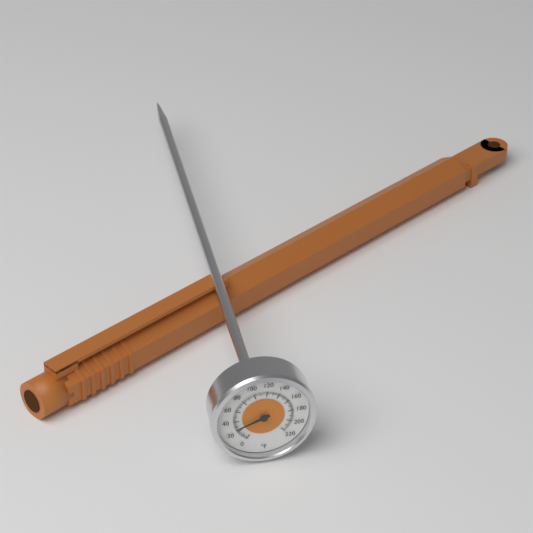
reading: 26 °F
